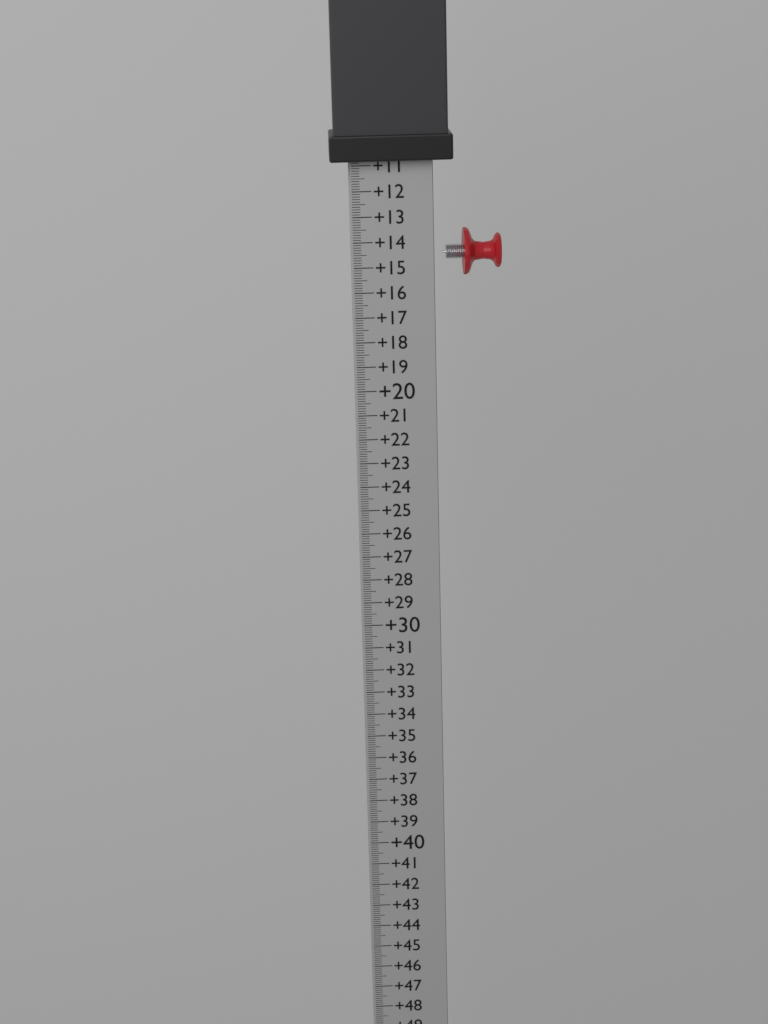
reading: 10.8 (no unit)
